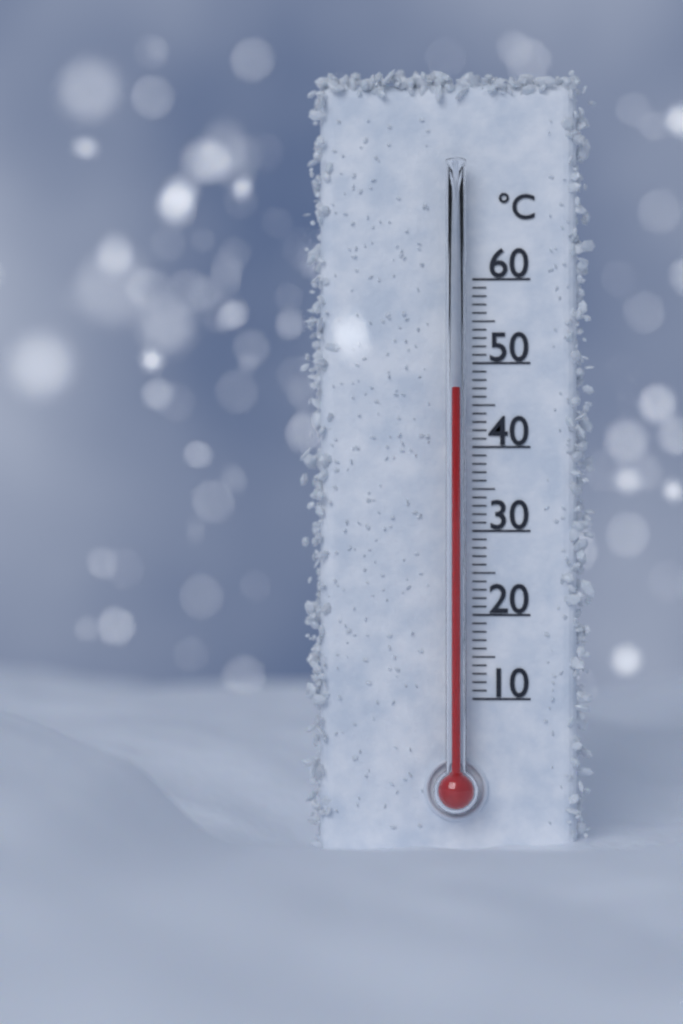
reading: 47 °C
